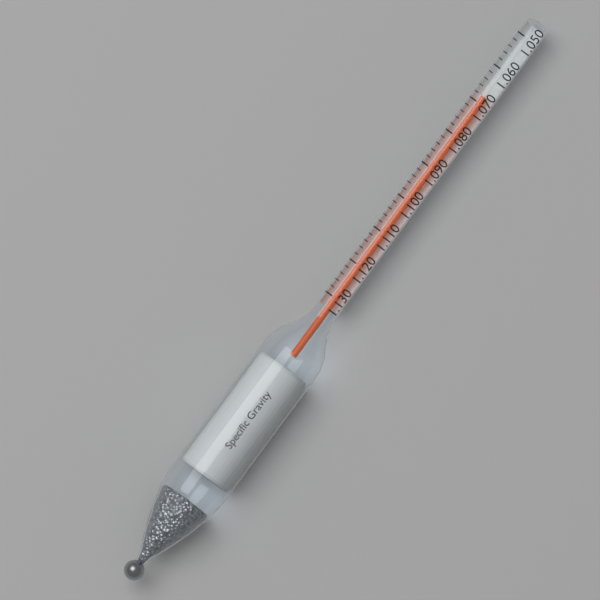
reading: 1.068 (no unit)
